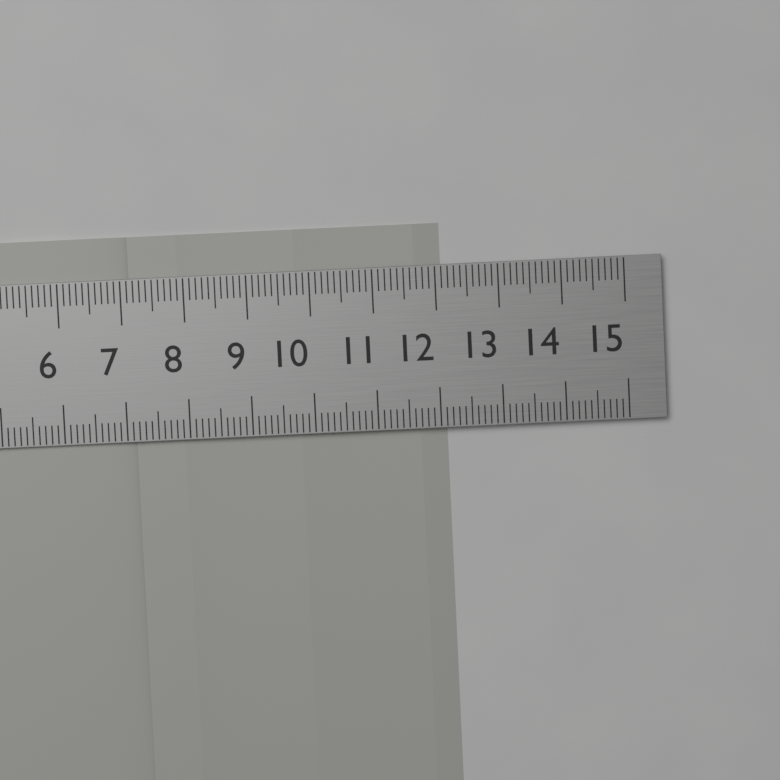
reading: 12.1 cm
